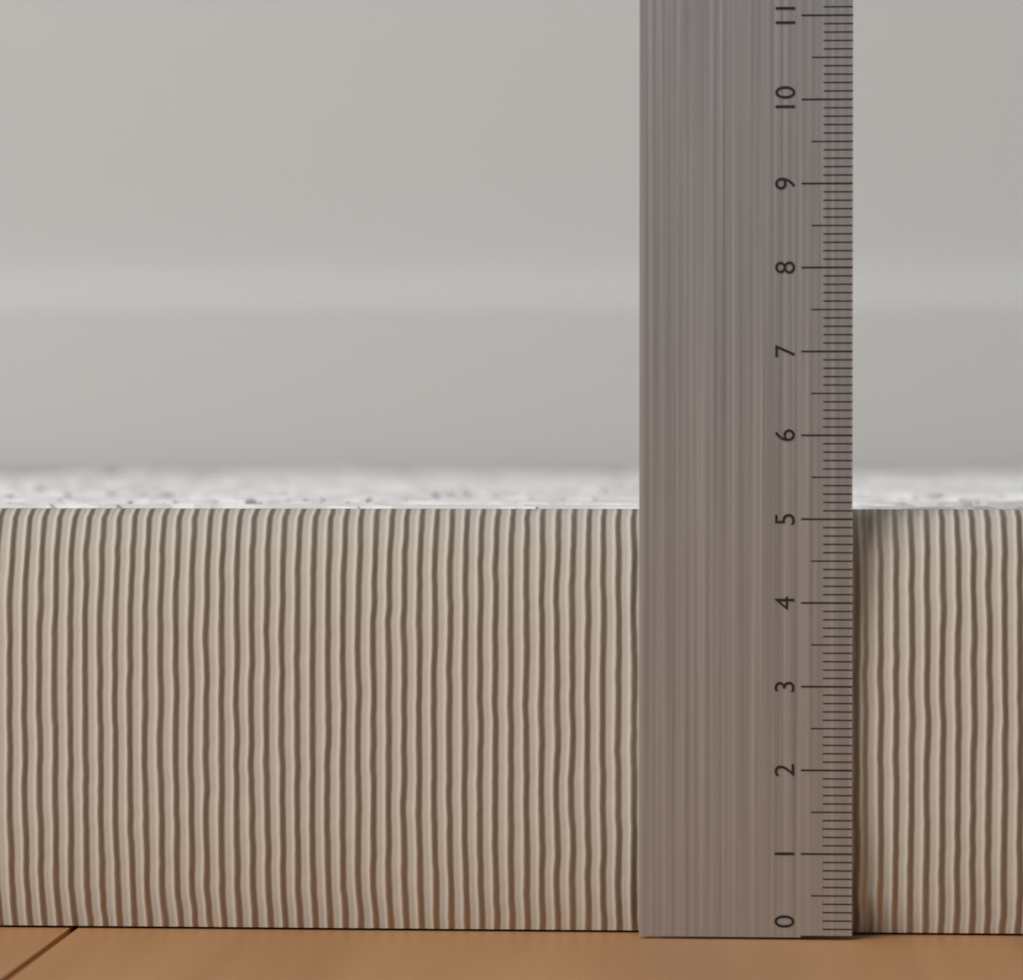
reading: 5.1 (no unit)
